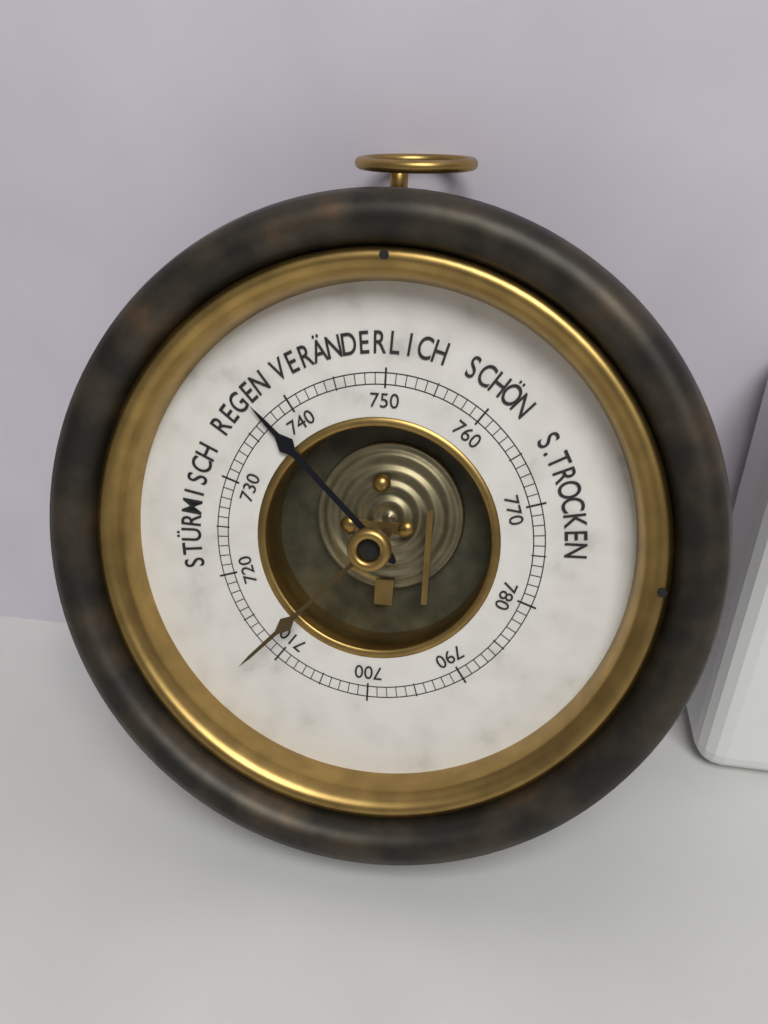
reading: 737 mmHg
